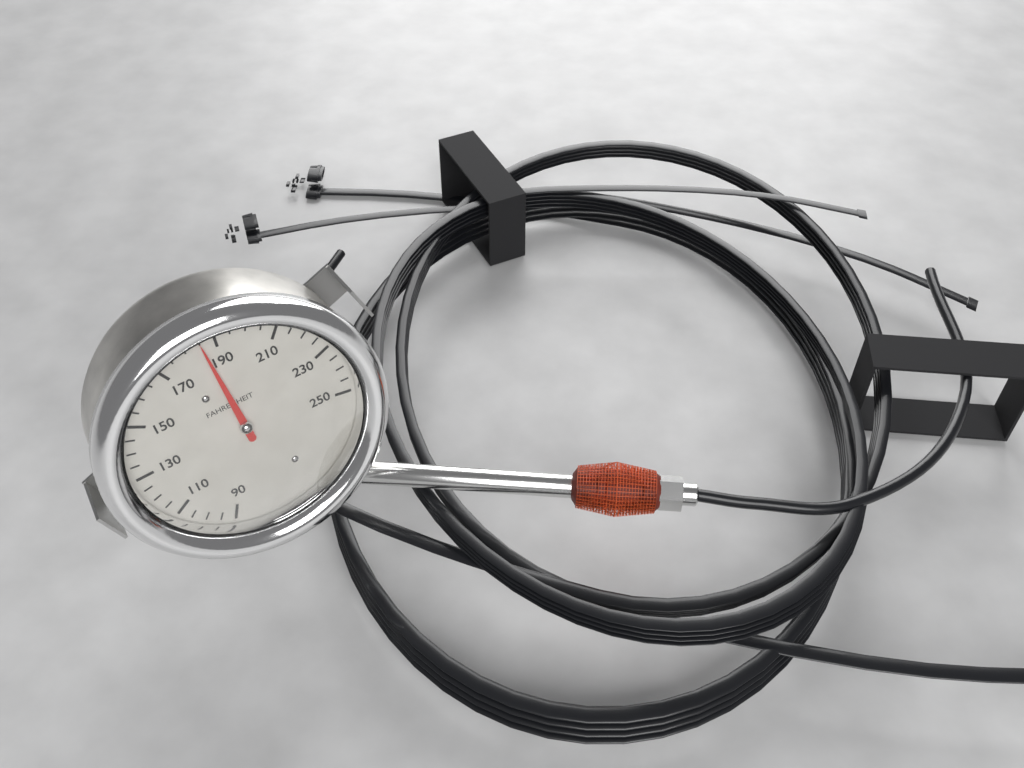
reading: 185 °F
